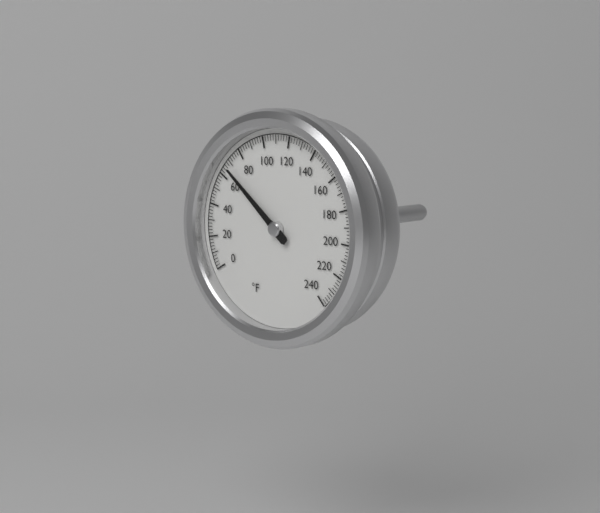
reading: 66 °F
